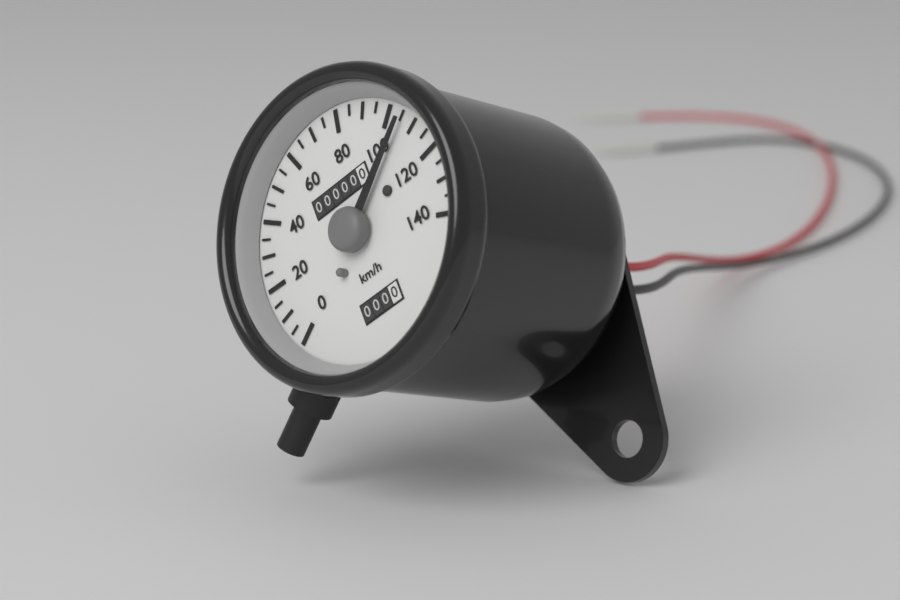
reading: 105 km/h
